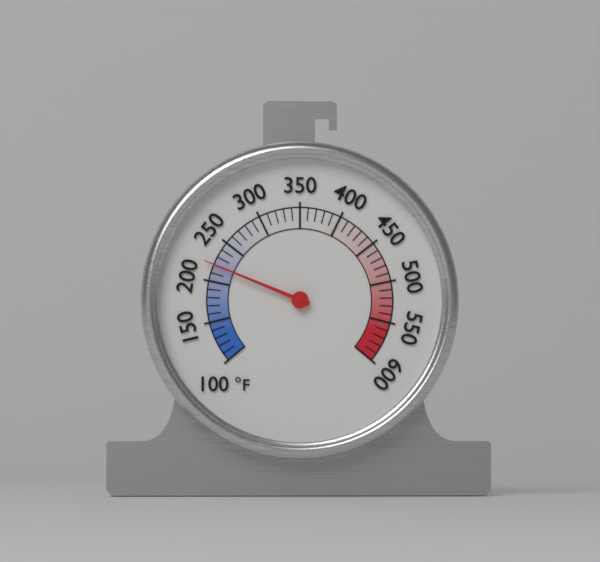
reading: 220 °F
